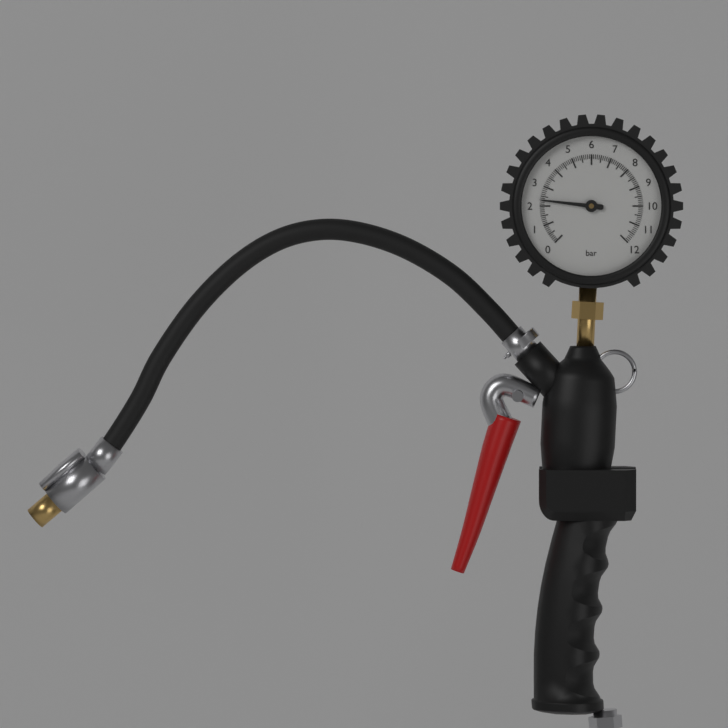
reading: 2.3 bar
